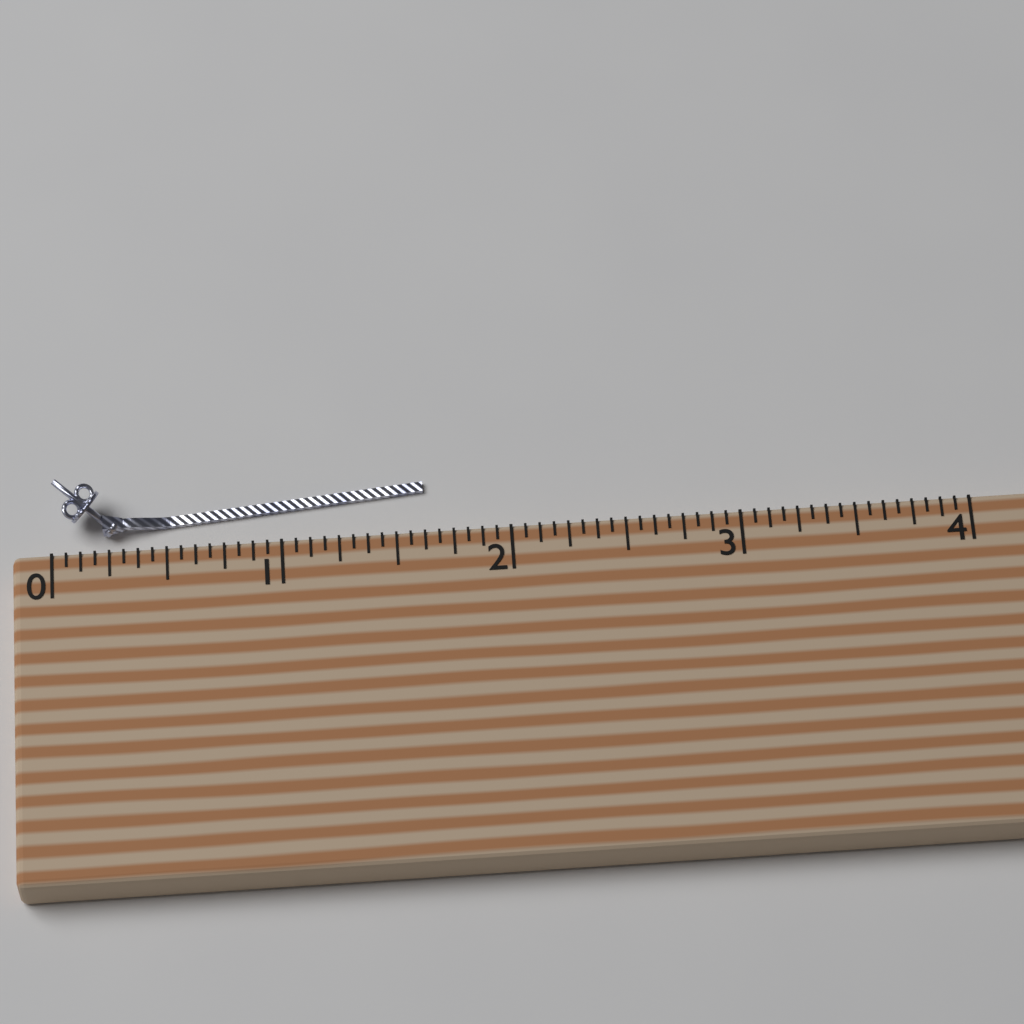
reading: 1.6250 (no unit)
